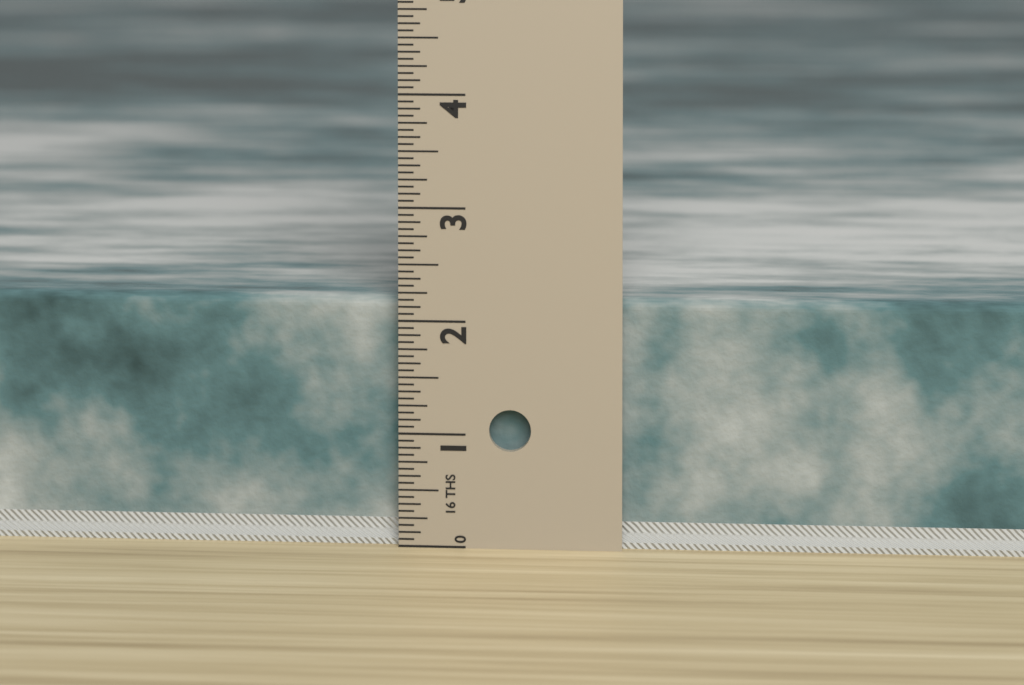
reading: 2.1875 in
